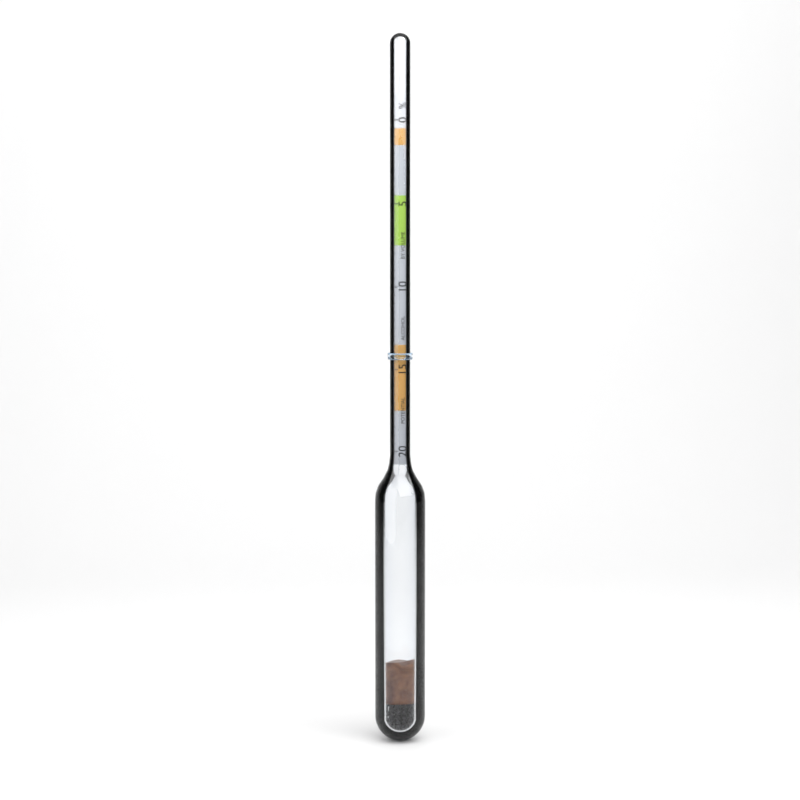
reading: 14.0 %
